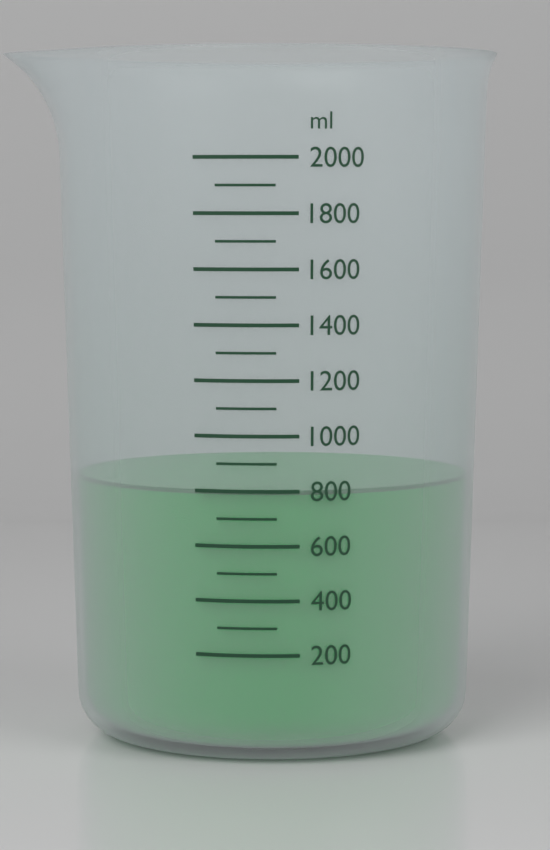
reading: 800 ml
